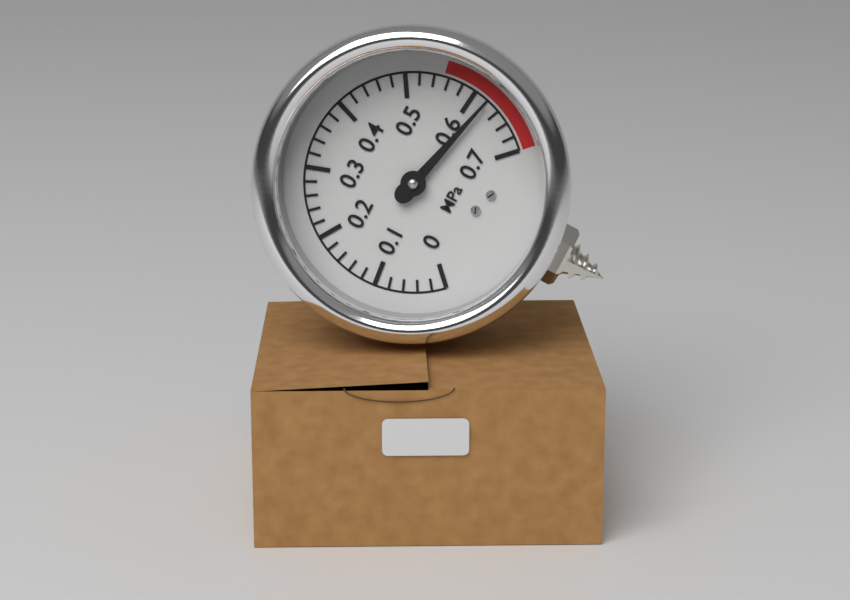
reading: 0.62 MPa
